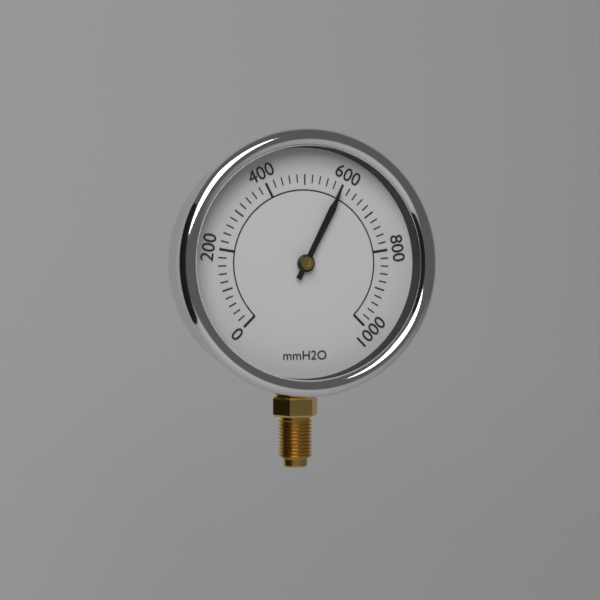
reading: 600 mmH2O
